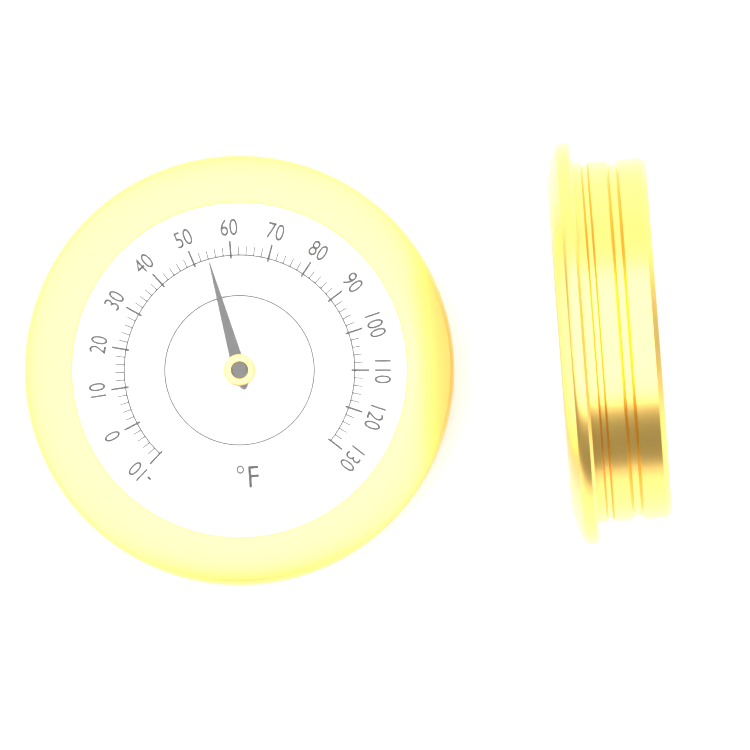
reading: 54 °F
